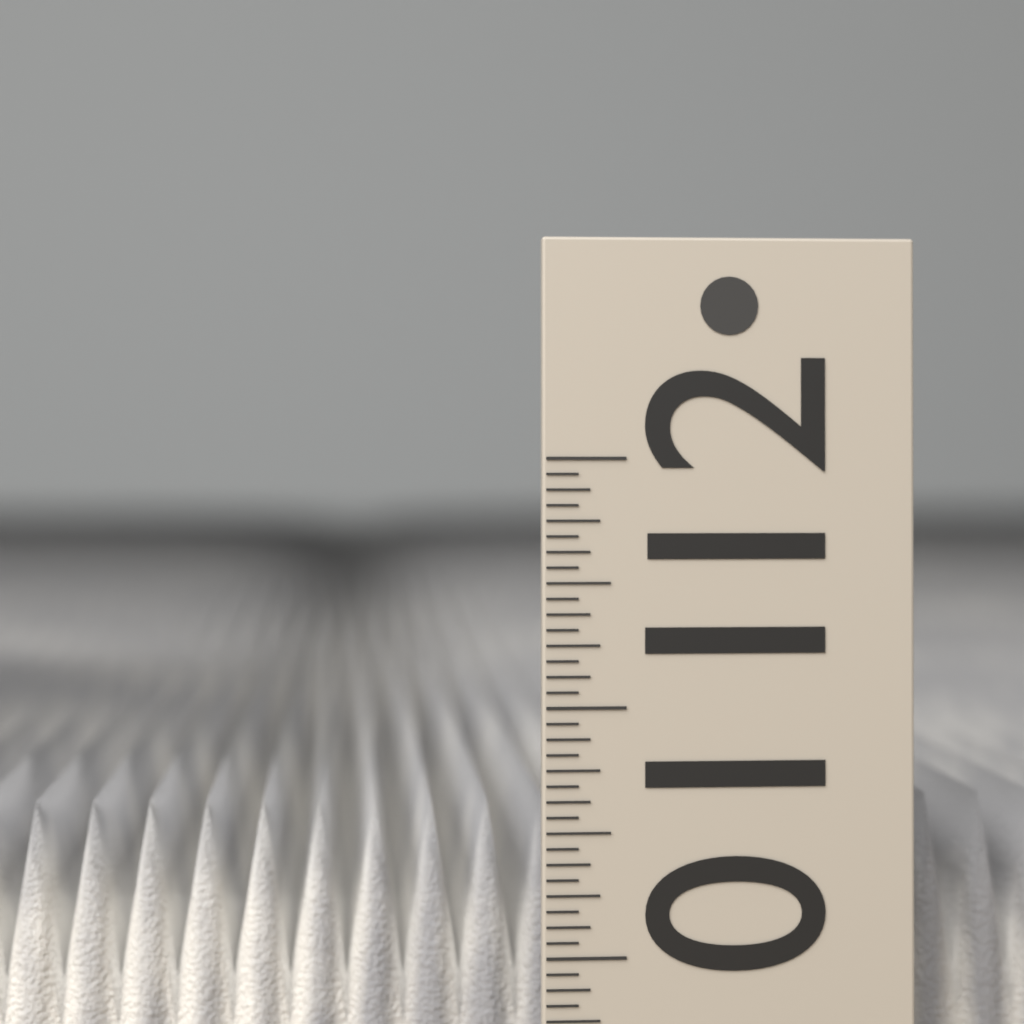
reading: 10.5625 (no unit)
